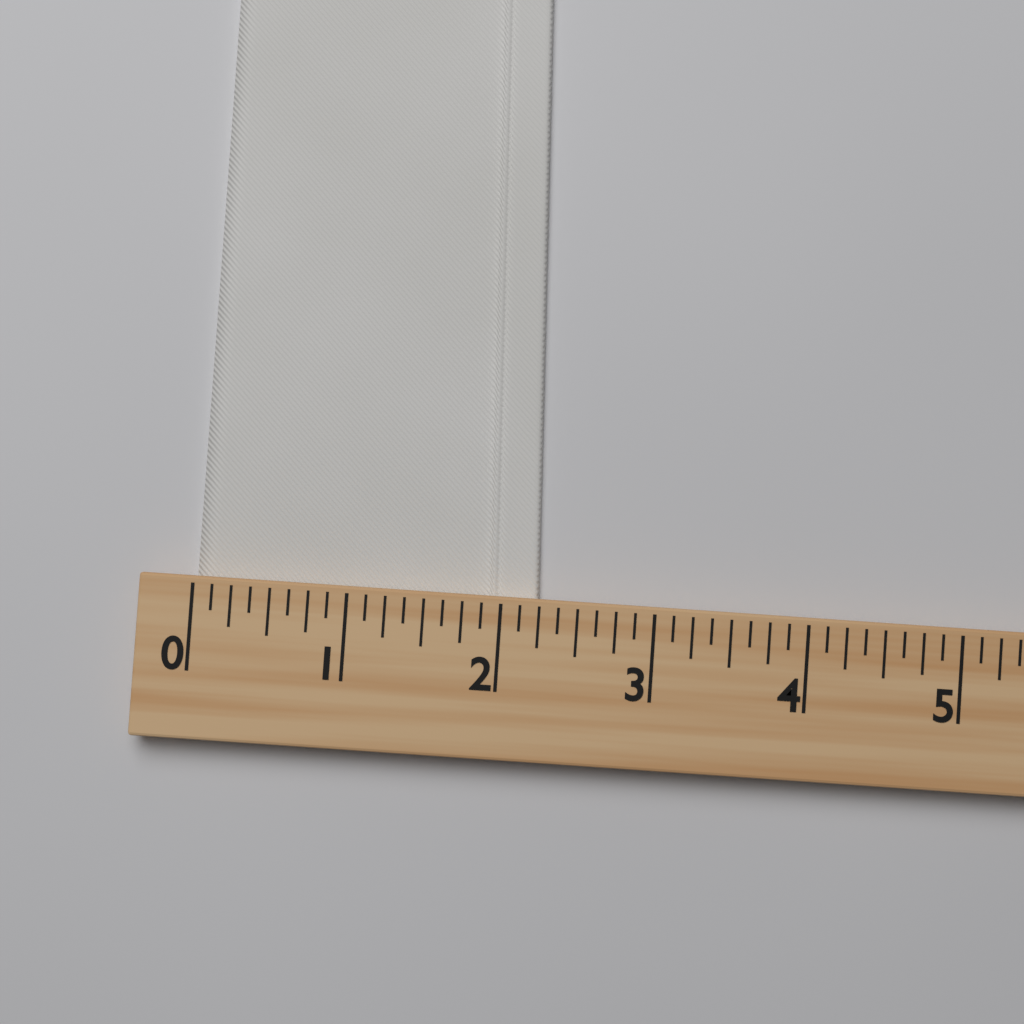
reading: 2.250 (no unit)
